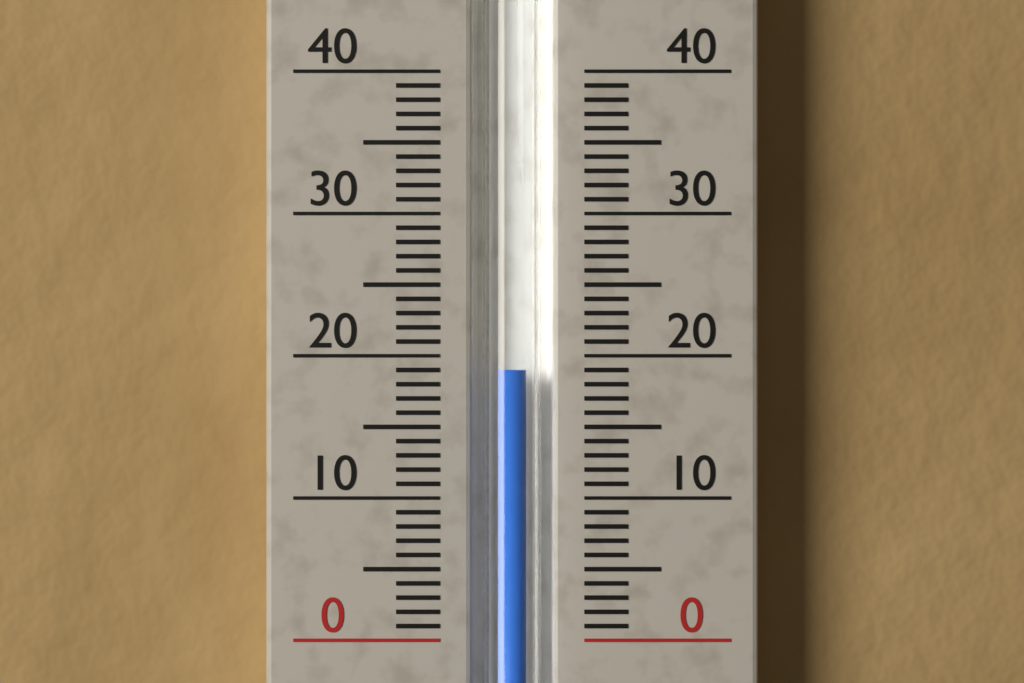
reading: 19 (no unit)
